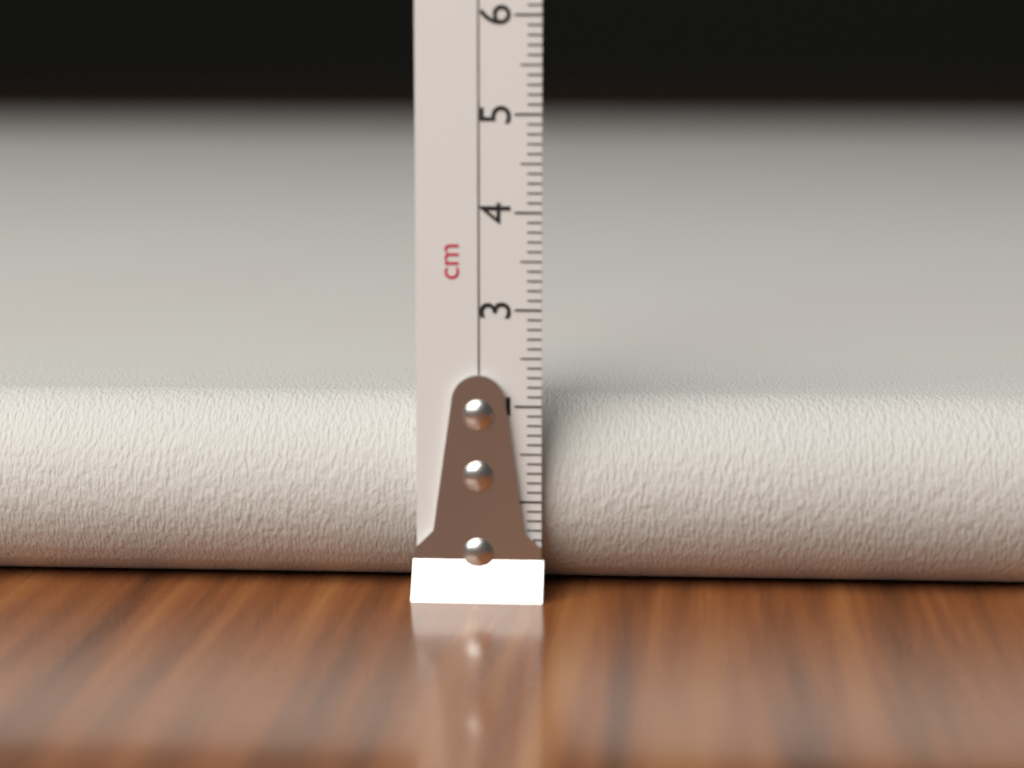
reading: 2.0 cm
